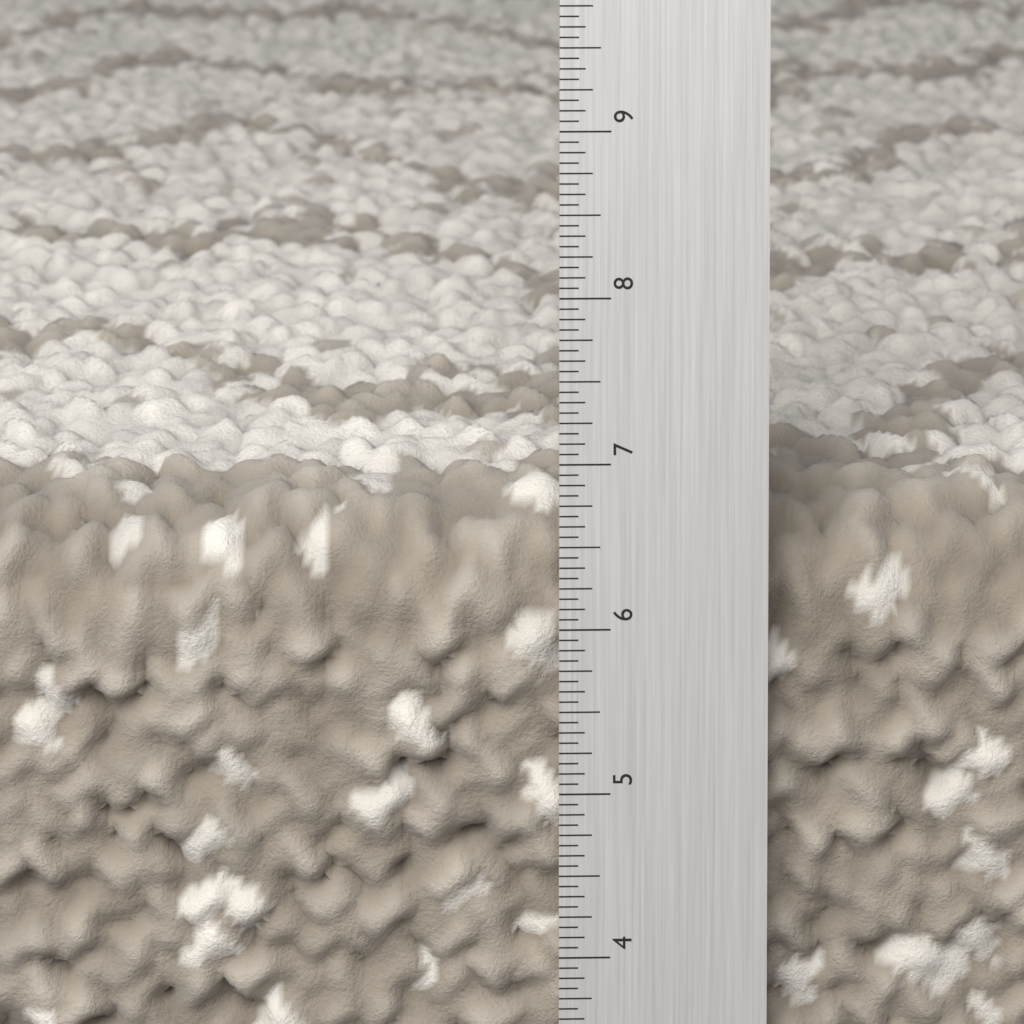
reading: 6.6875 in
